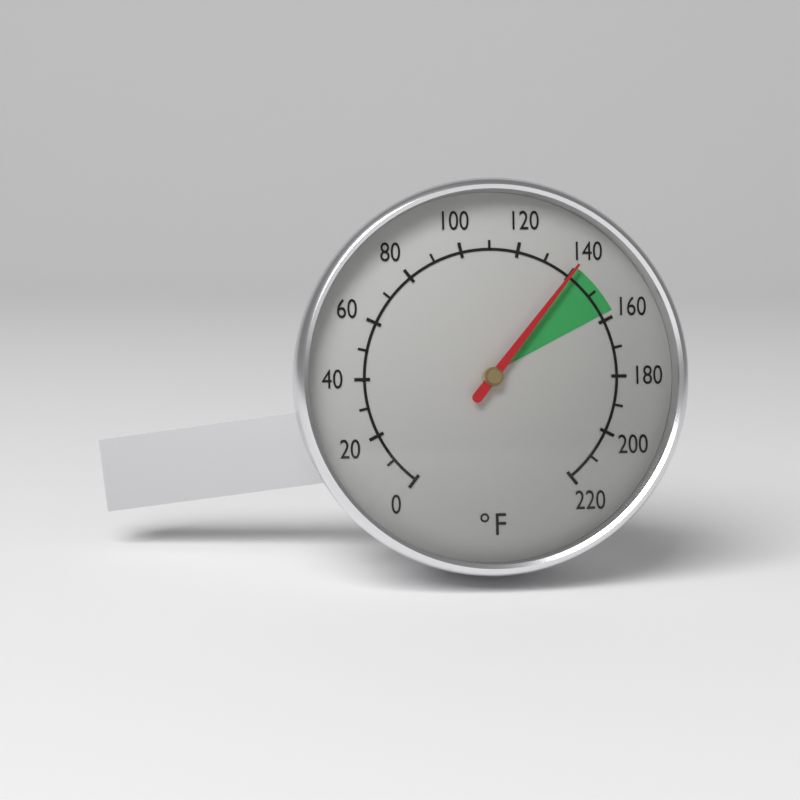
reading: 140 °F
